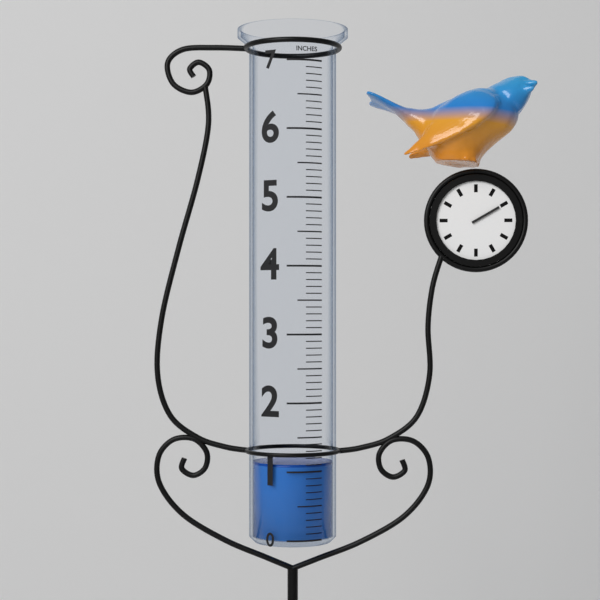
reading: 1.1 in
